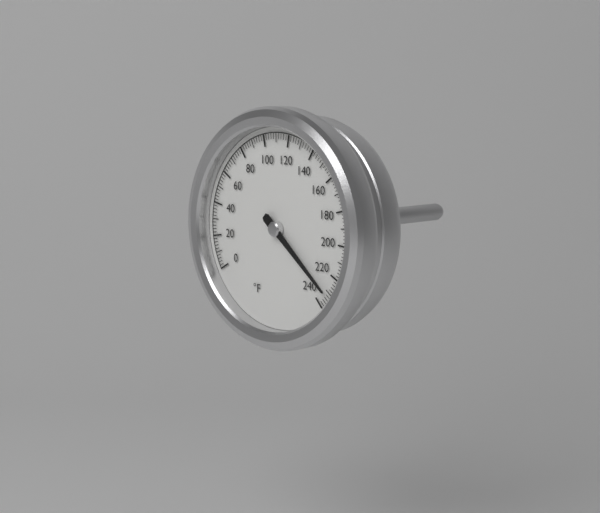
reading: 232 °F
